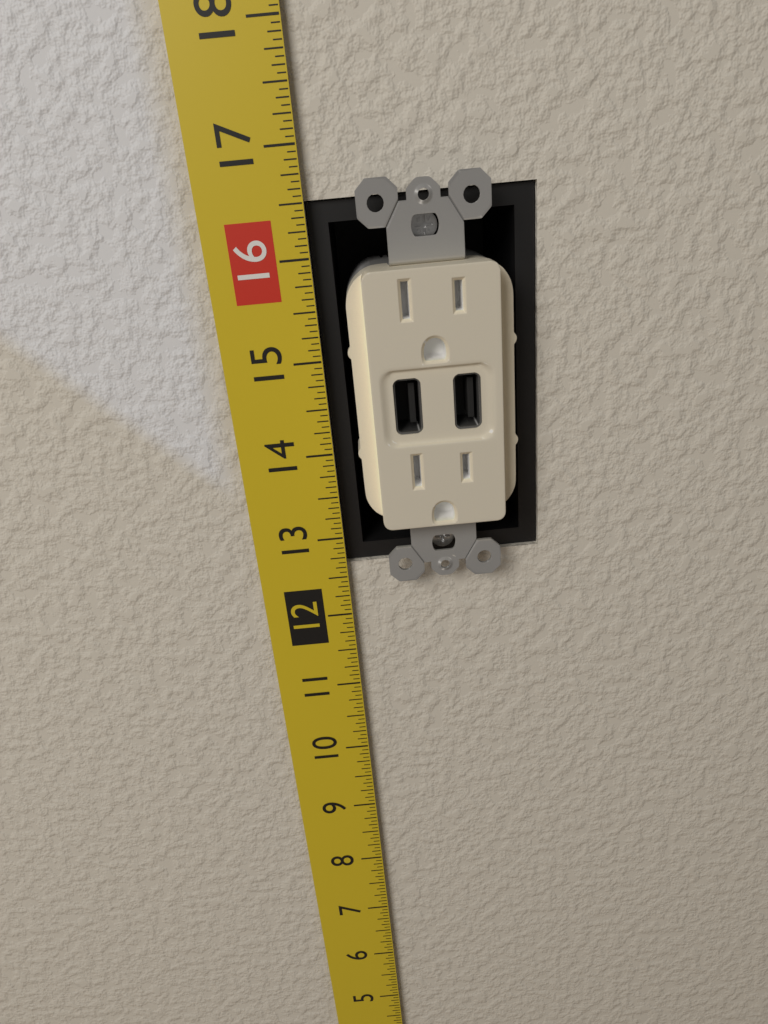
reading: 16.5000 in
